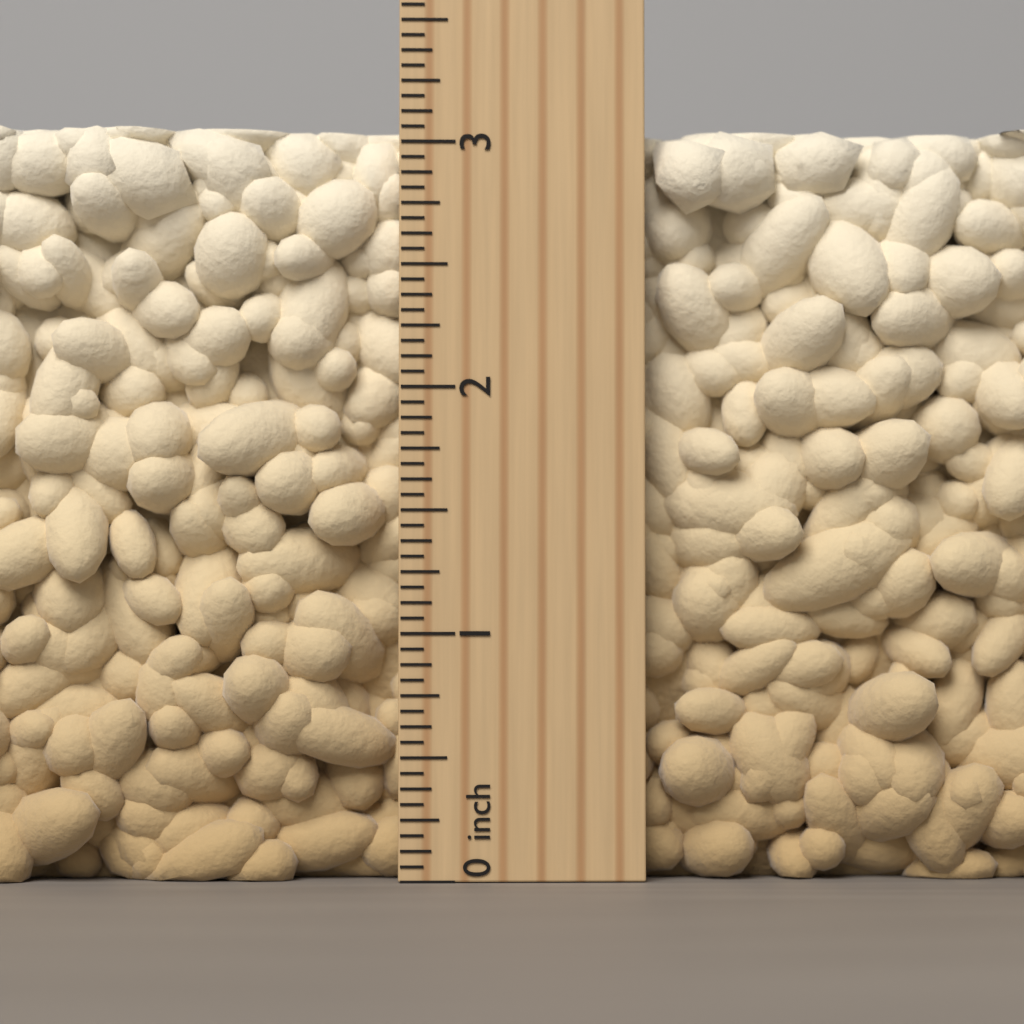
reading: 3.0625 inch
